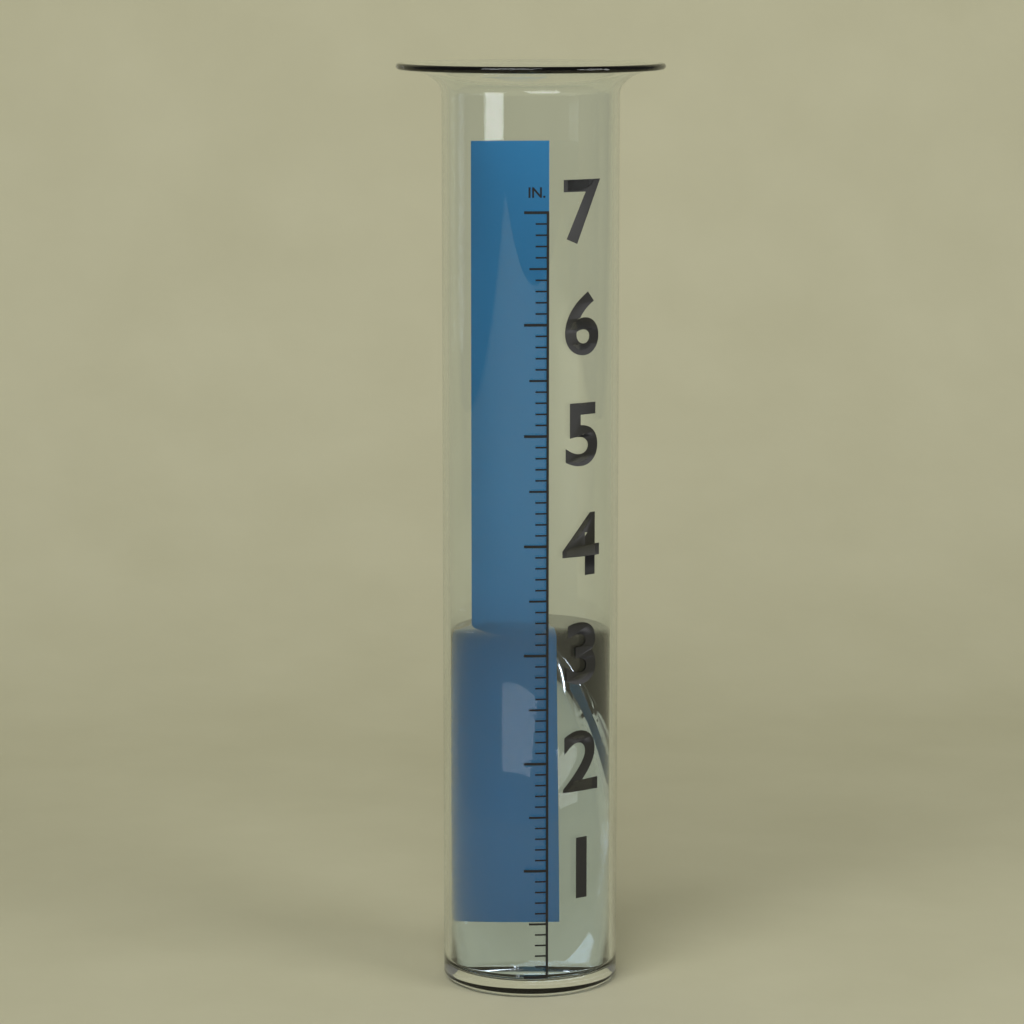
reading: 3.1 in
